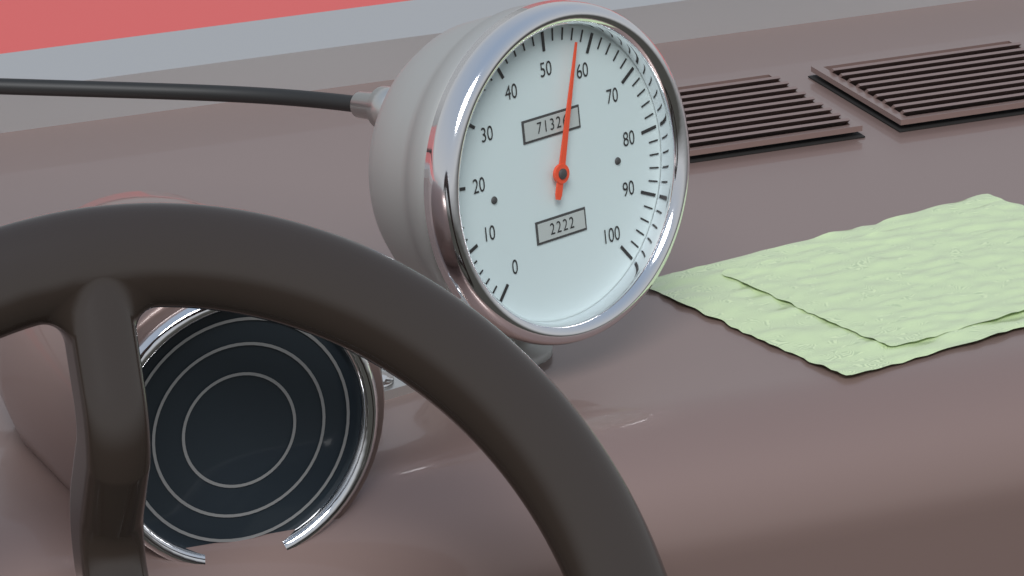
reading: 56 (no unit)
